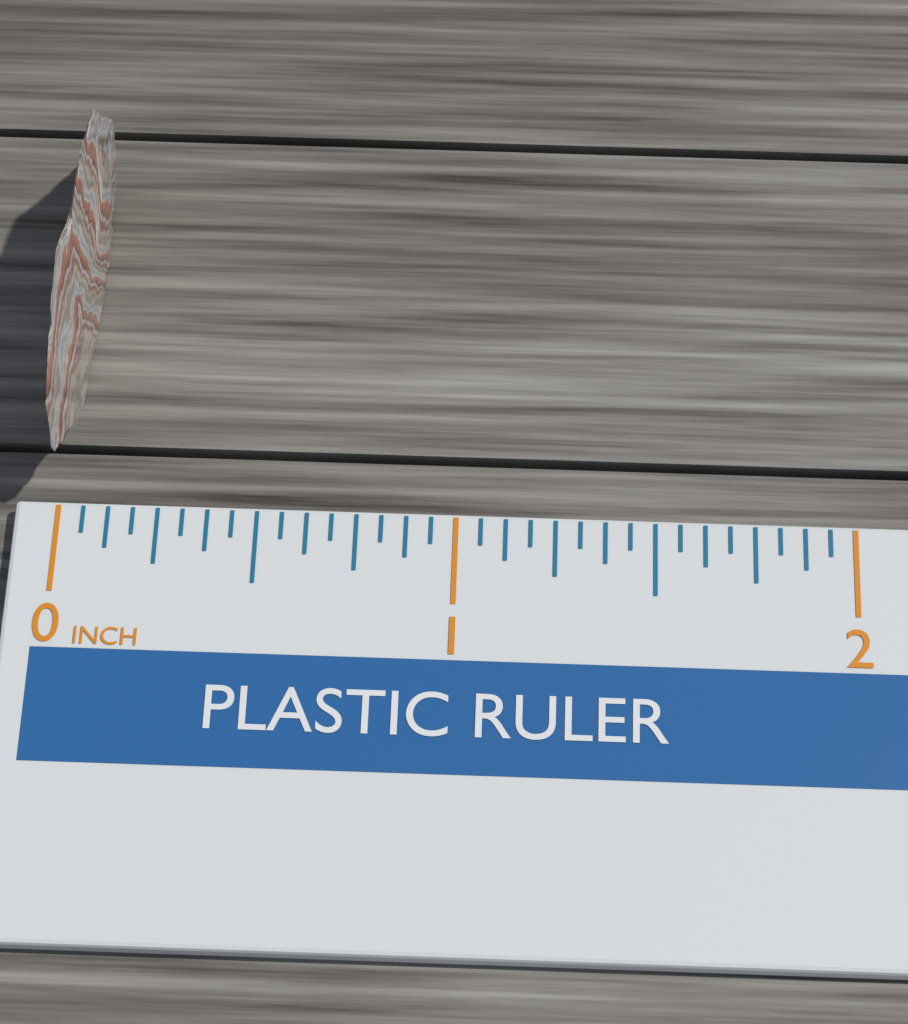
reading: 0.0625 inch
